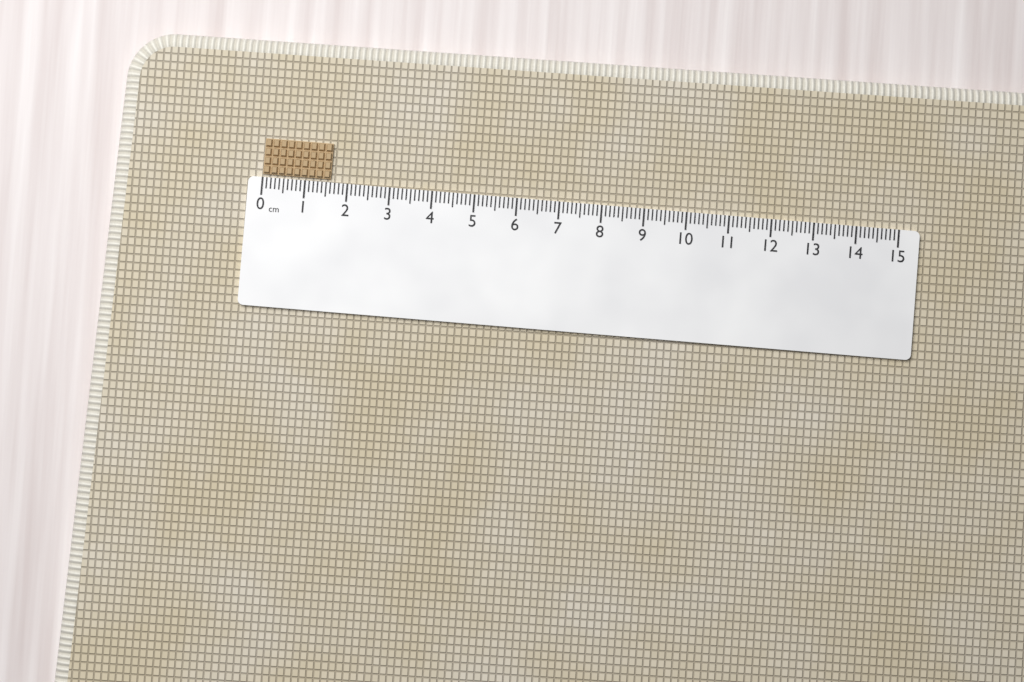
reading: 1.6 cm
